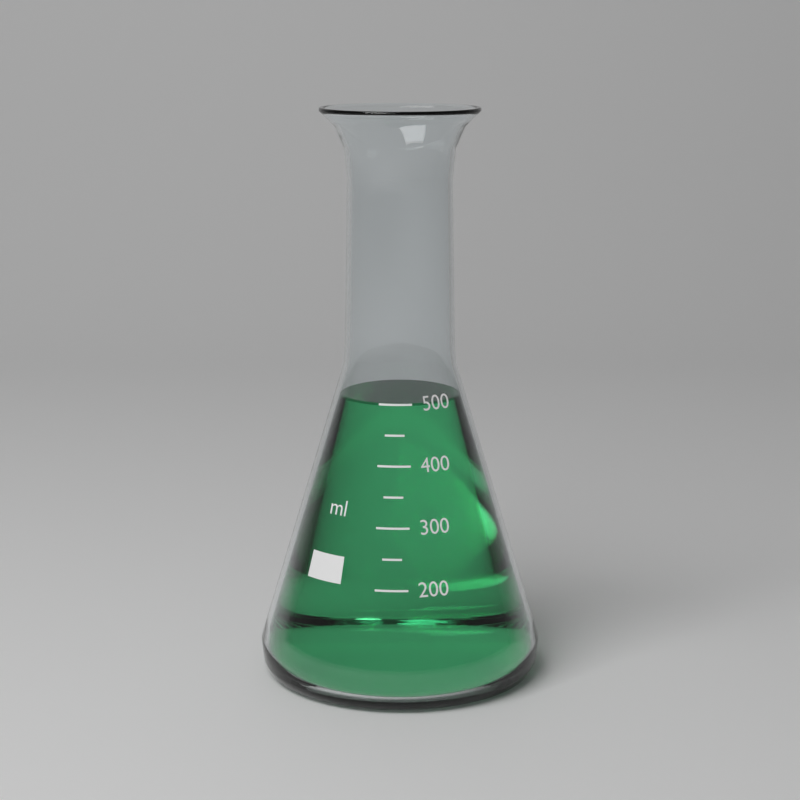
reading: 500 ml
